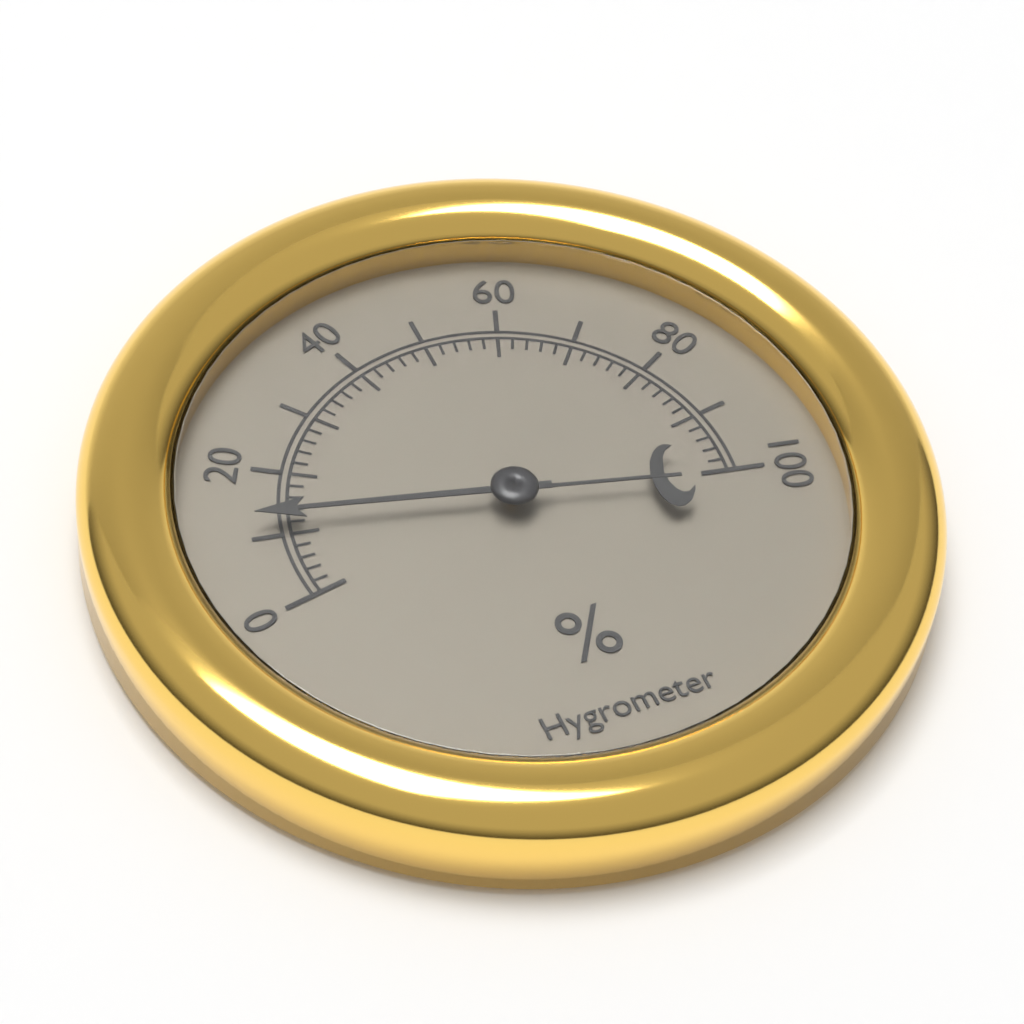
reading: 12 %
